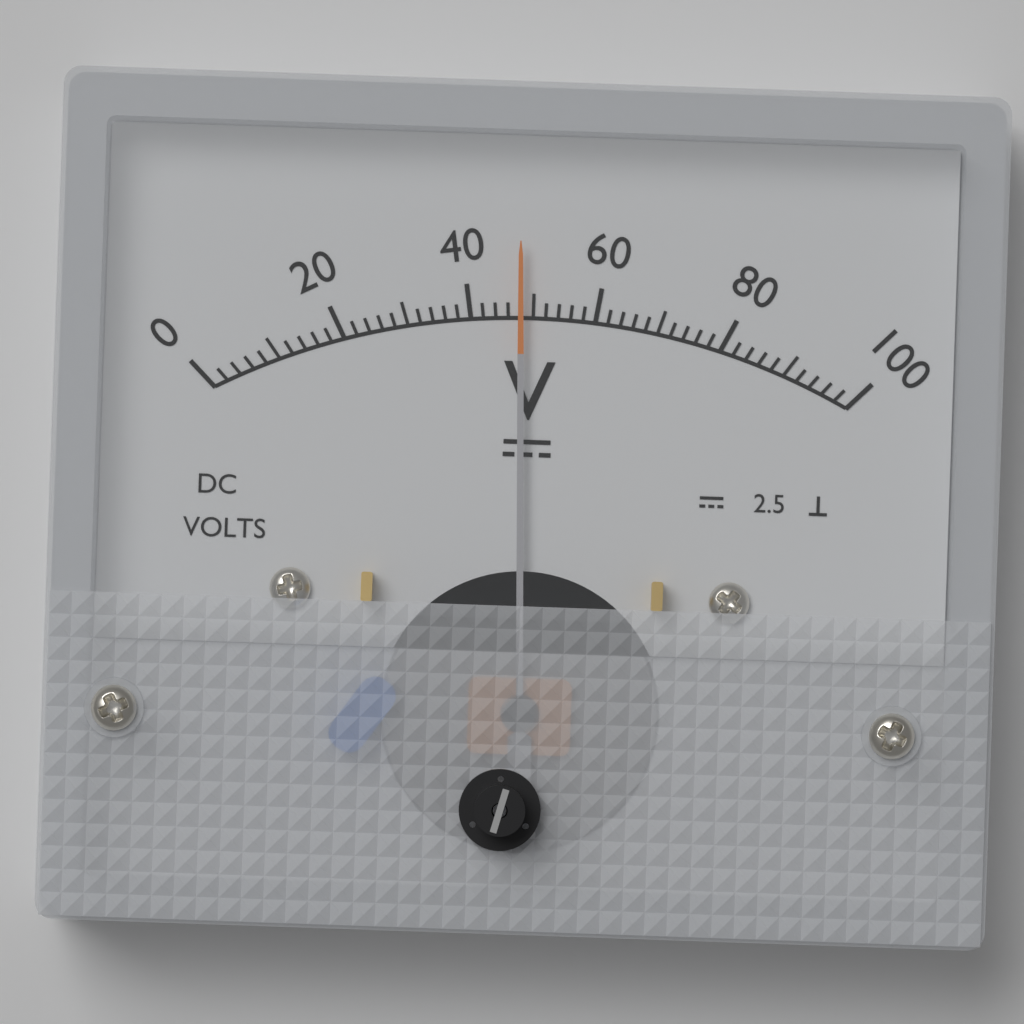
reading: 48 V
